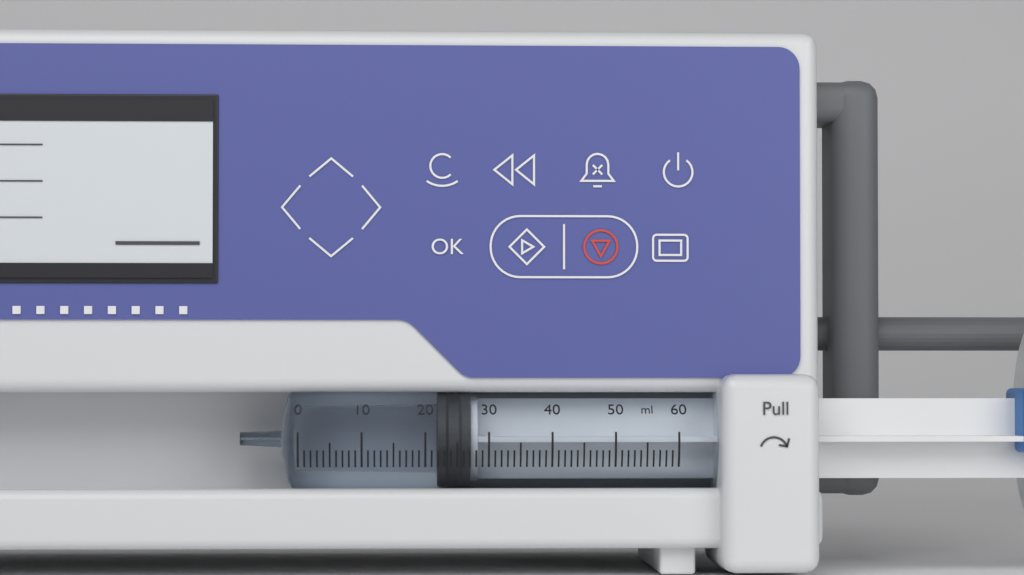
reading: 22 ml
